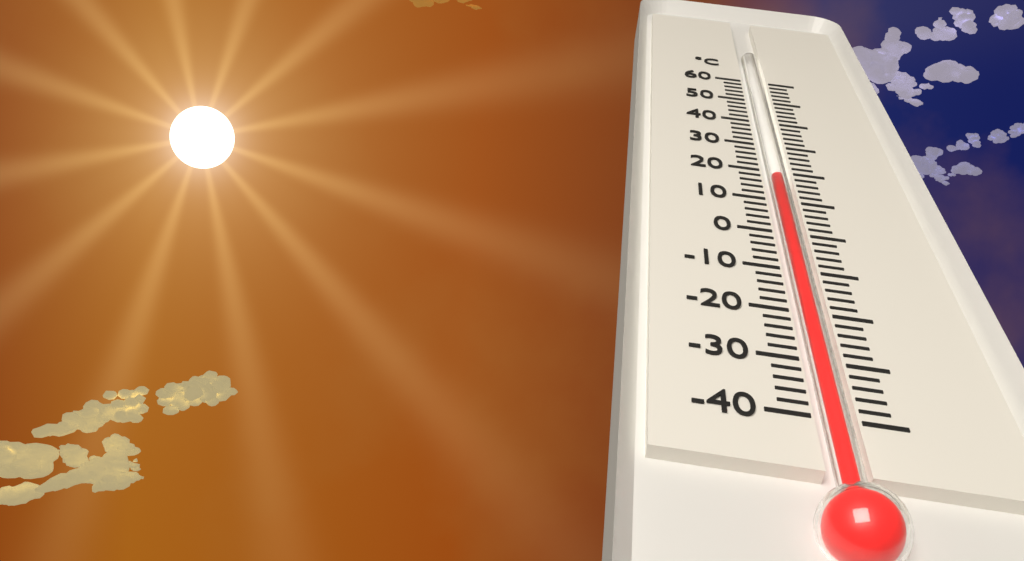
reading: 18 °C
